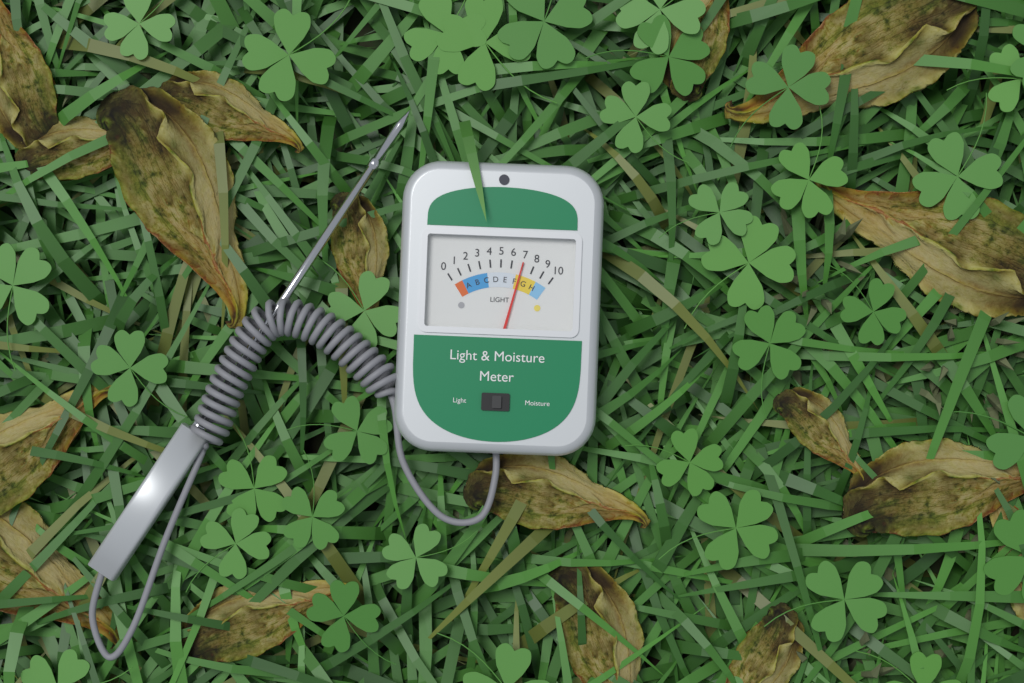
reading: 7 (no unit)
